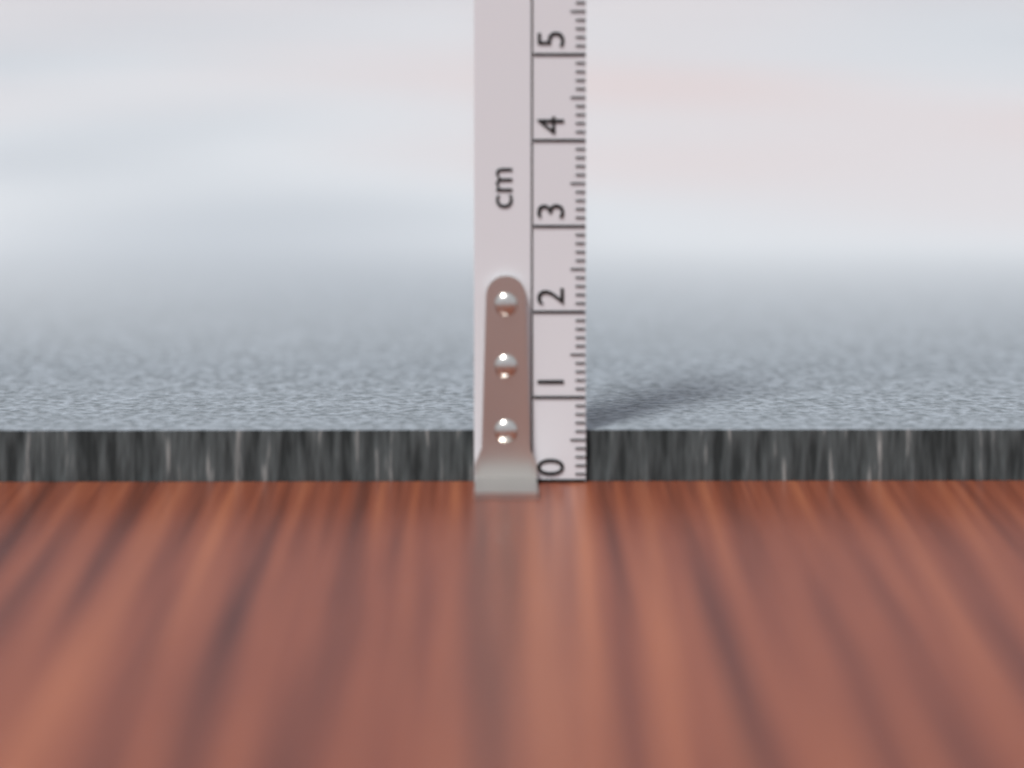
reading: 0.6 cm
